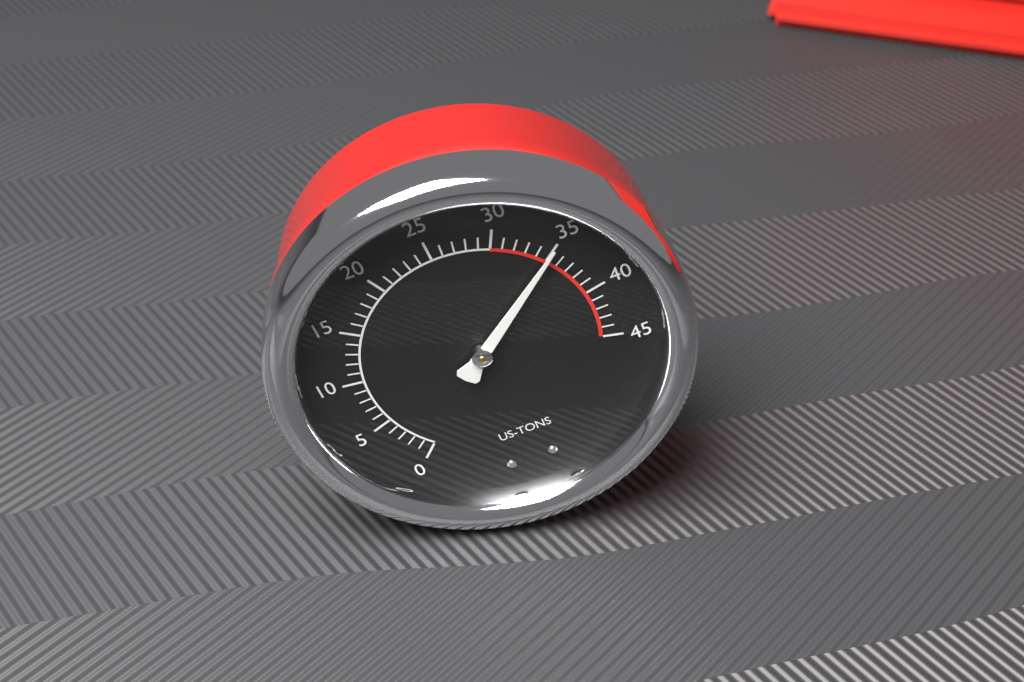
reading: 35 US tons
